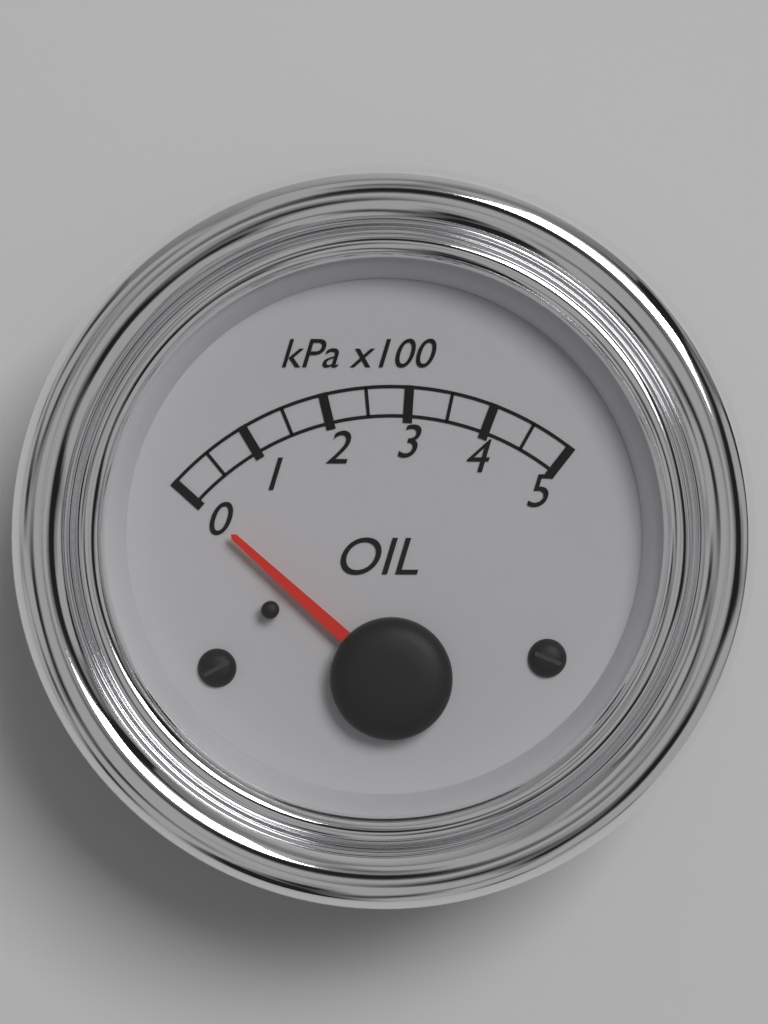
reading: 0 kPa
